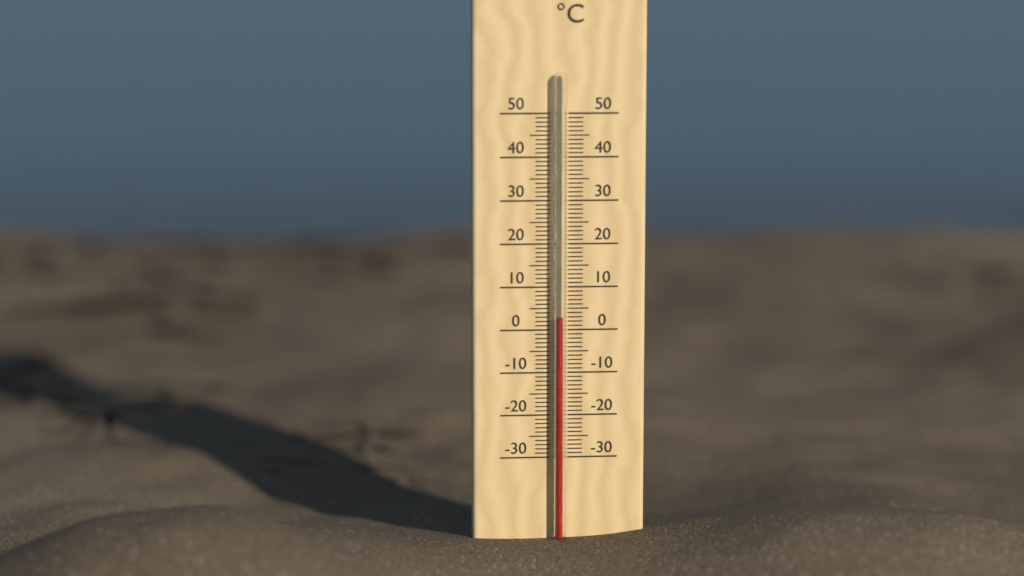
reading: 3 °C
